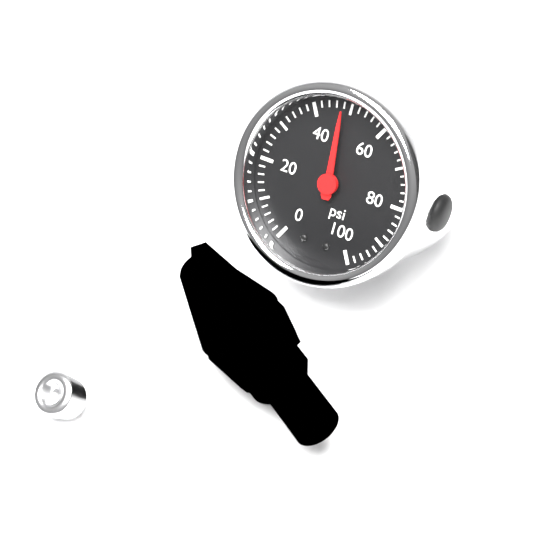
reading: 48 psi
